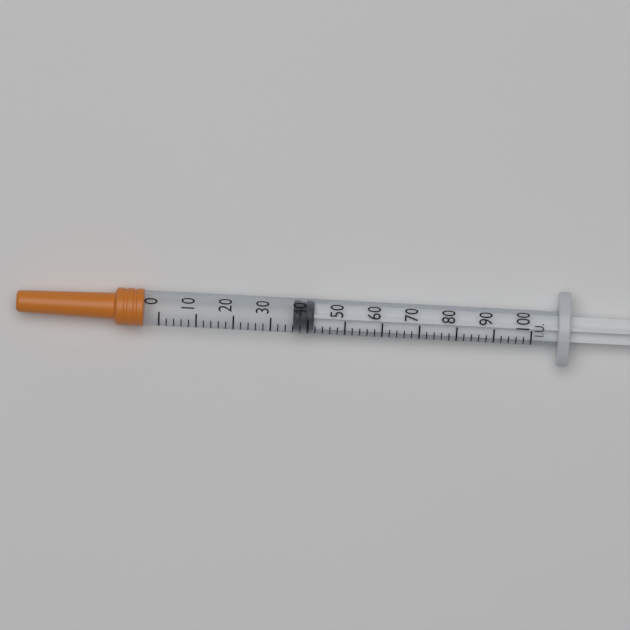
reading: 36 IU
